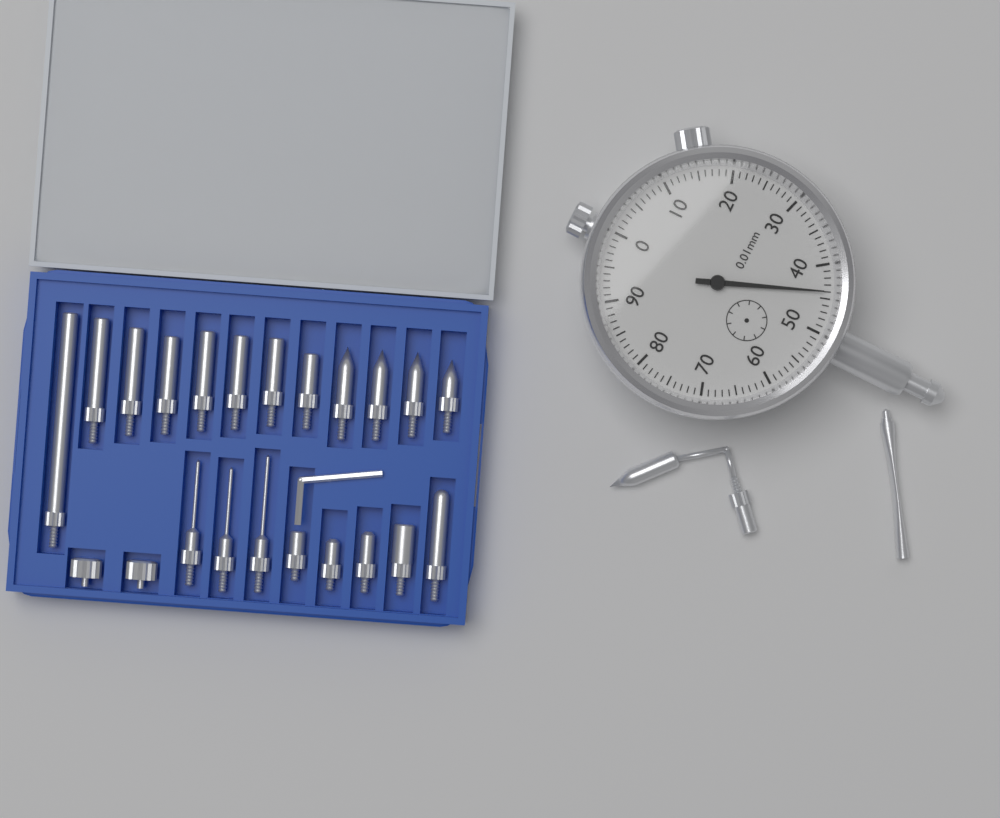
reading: 0.44 mm
